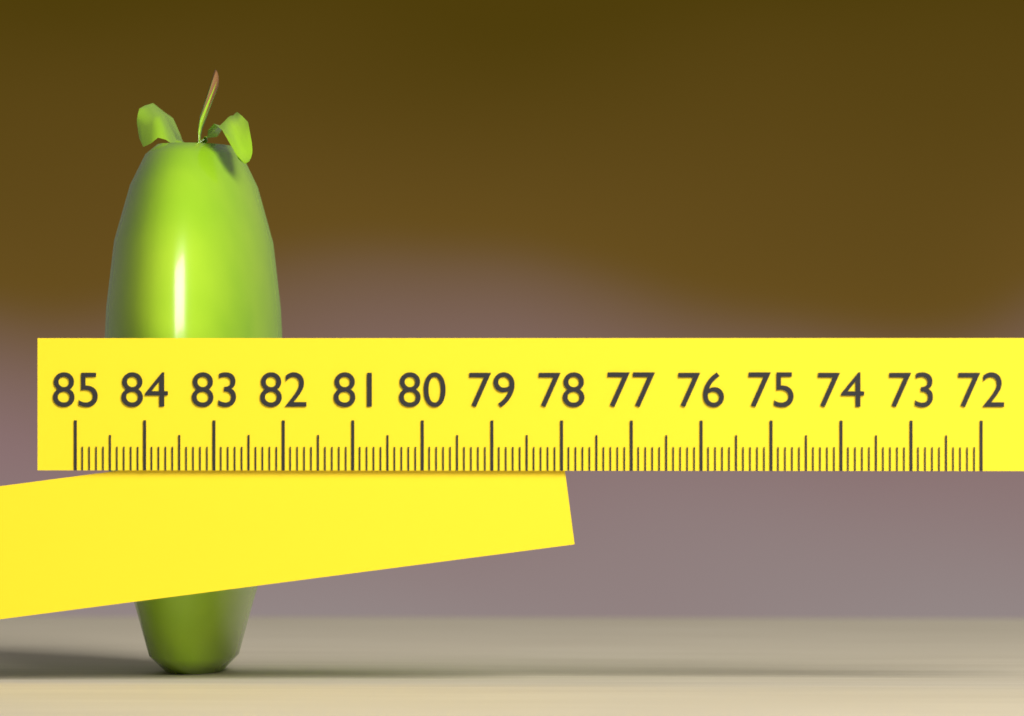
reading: 82.4 (no unit)
